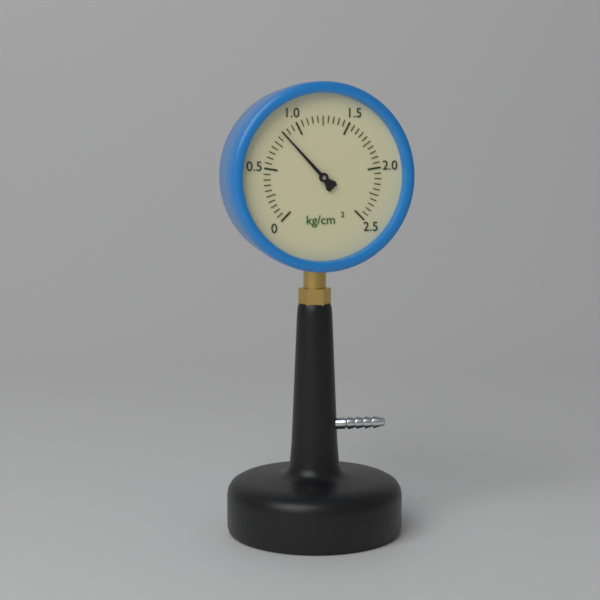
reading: 0.85 kg/cm²
